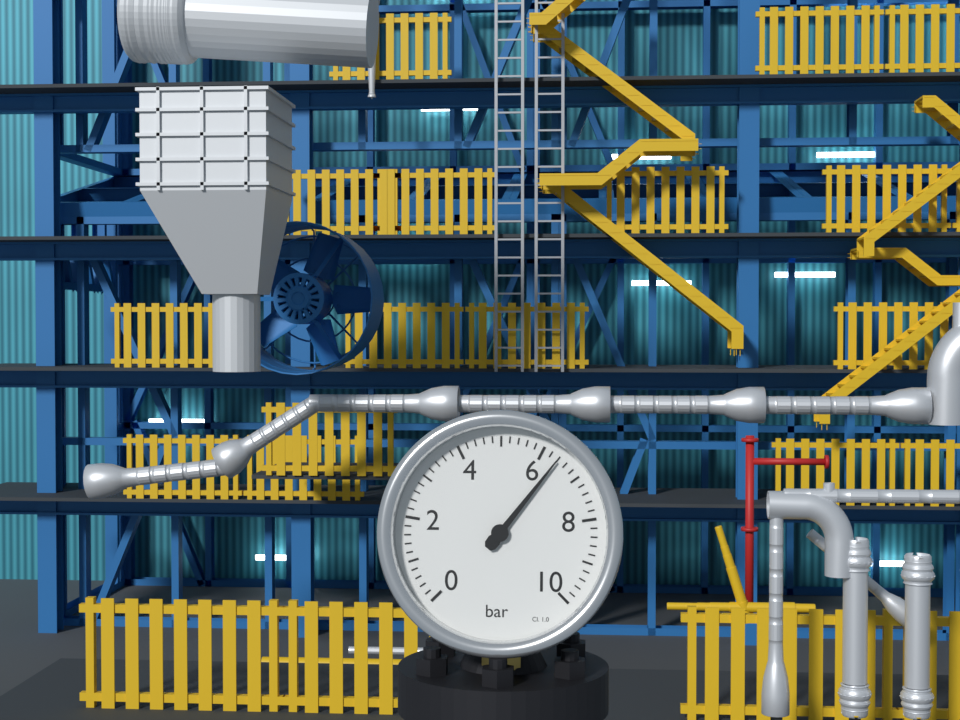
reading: 6.4 bar
